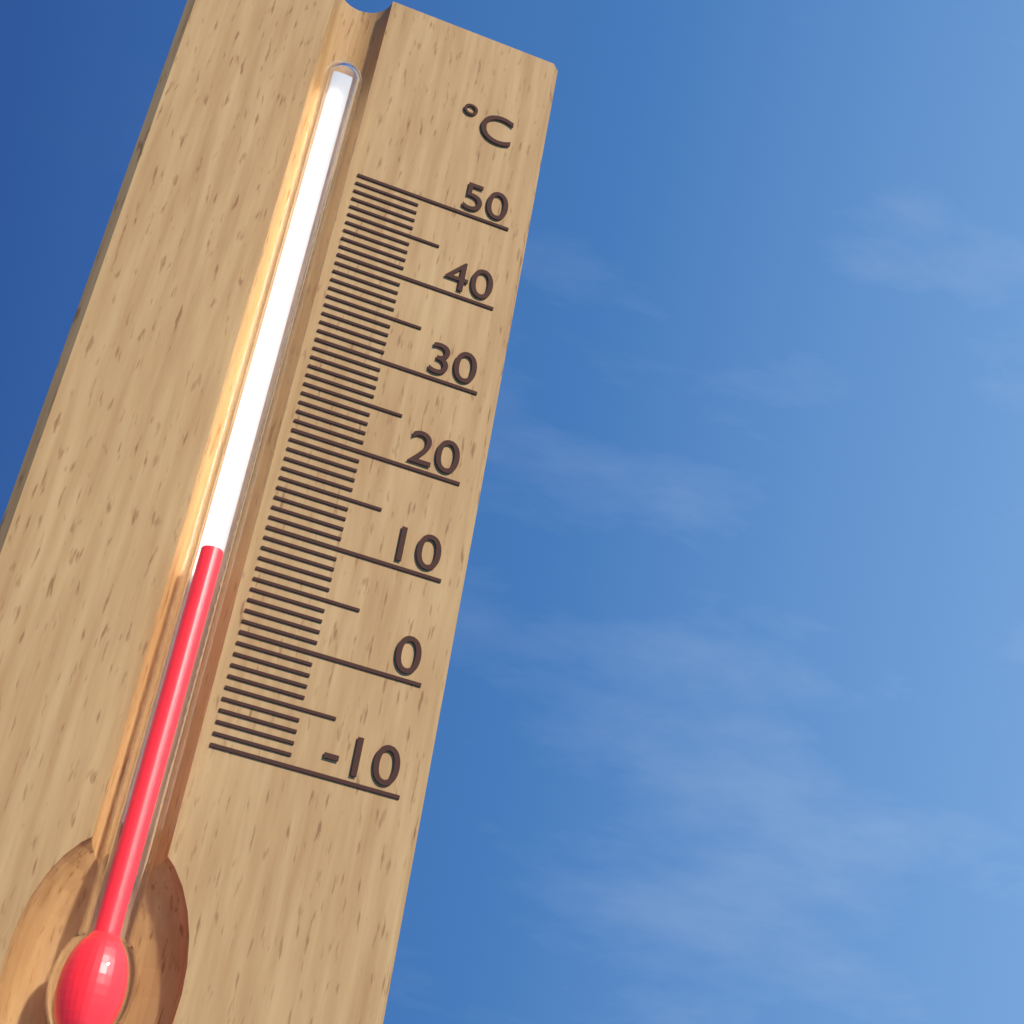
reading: 6 °C
